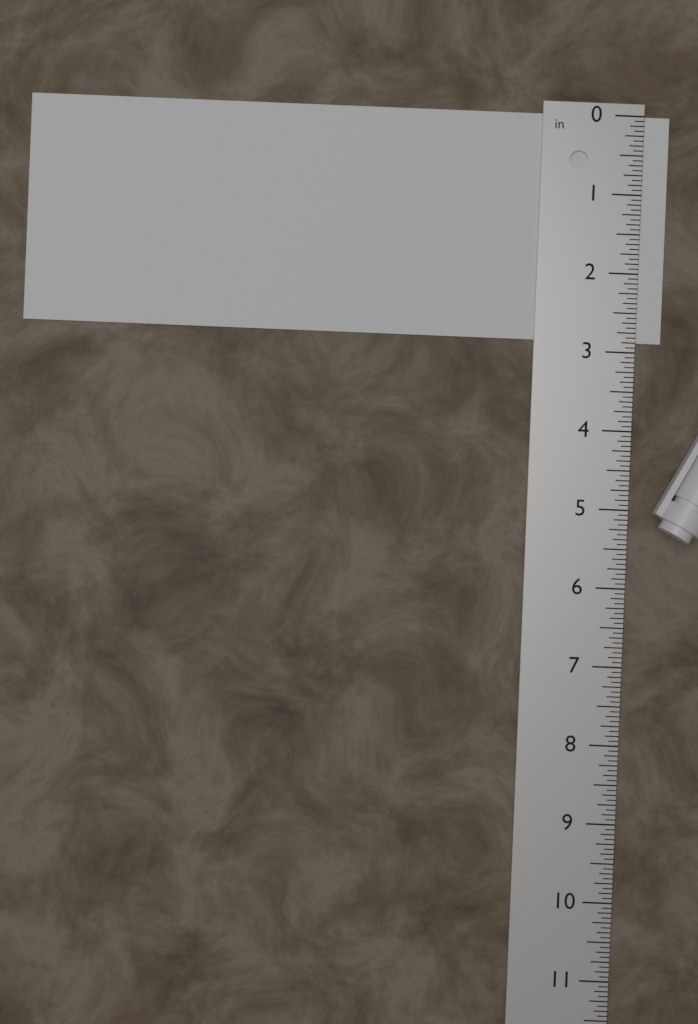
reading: 2.8750 in
